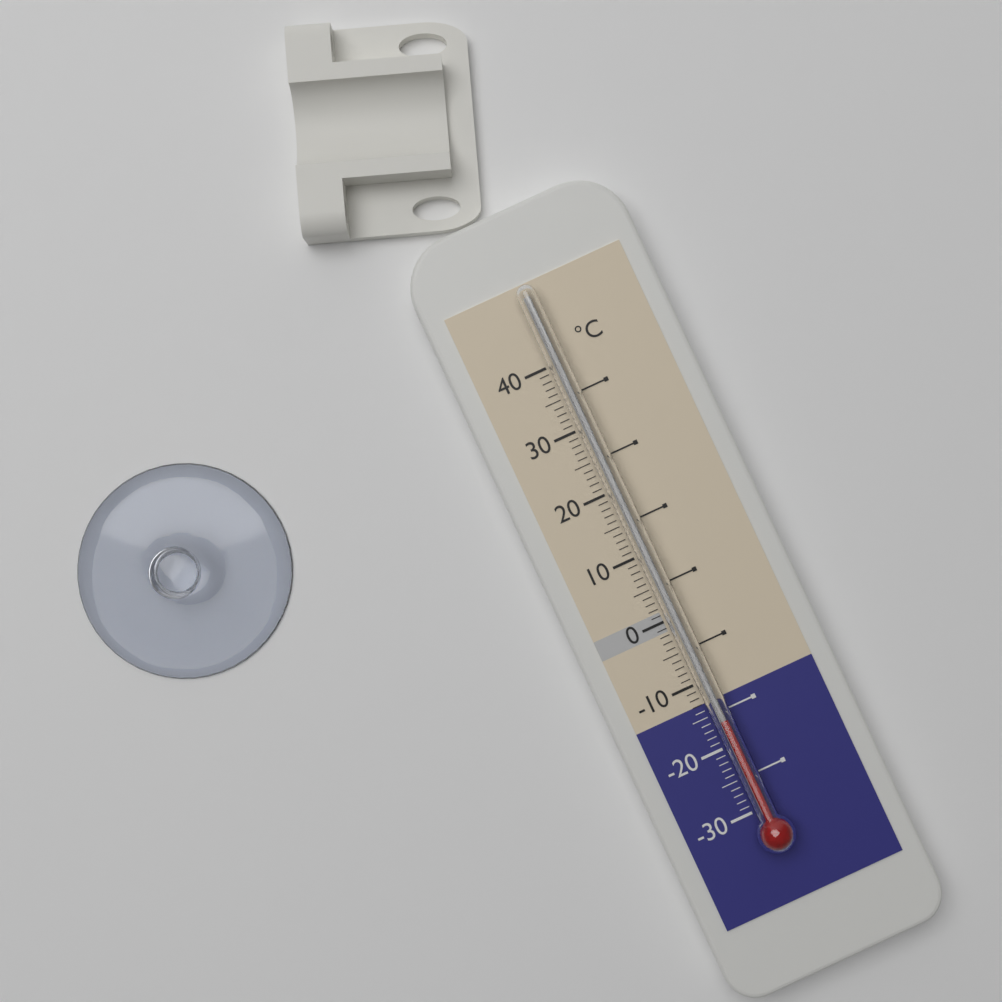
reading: -16 °C
